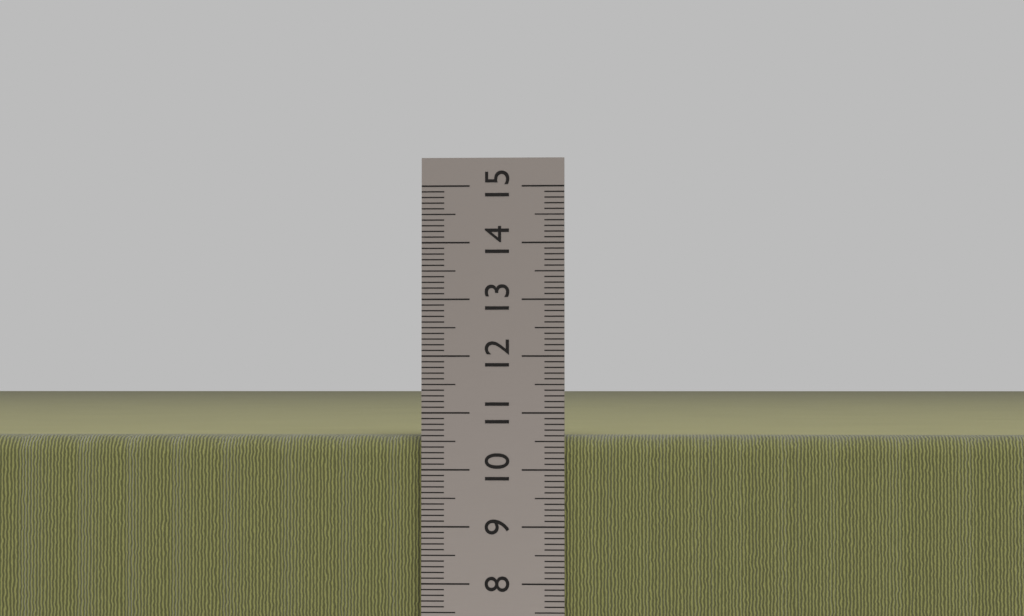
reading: 10.6 cm
